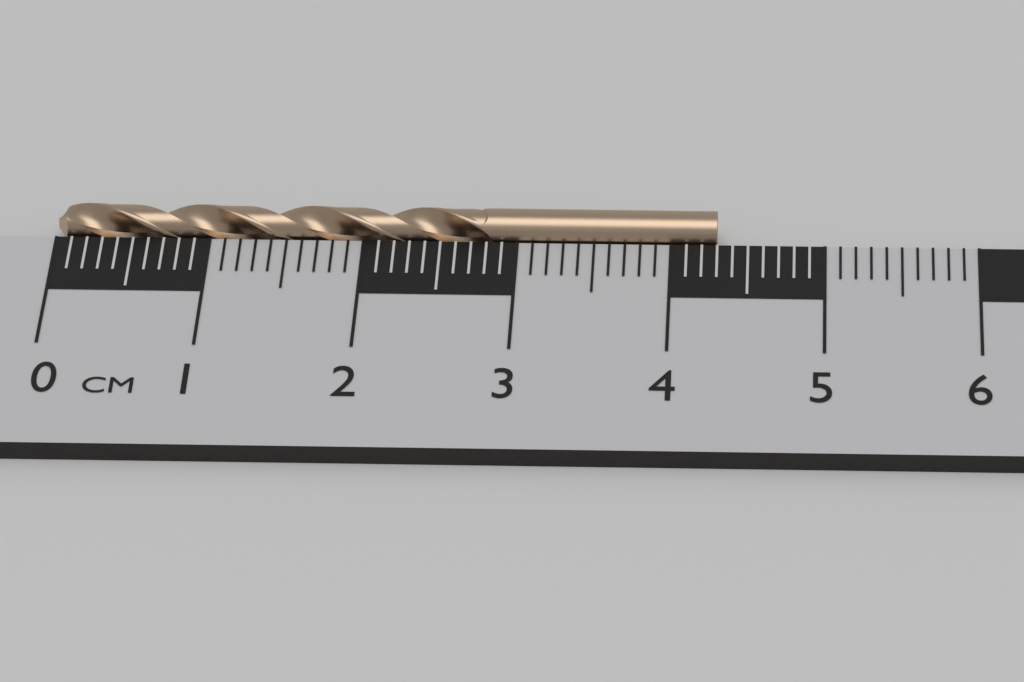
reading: 4.3 cm
